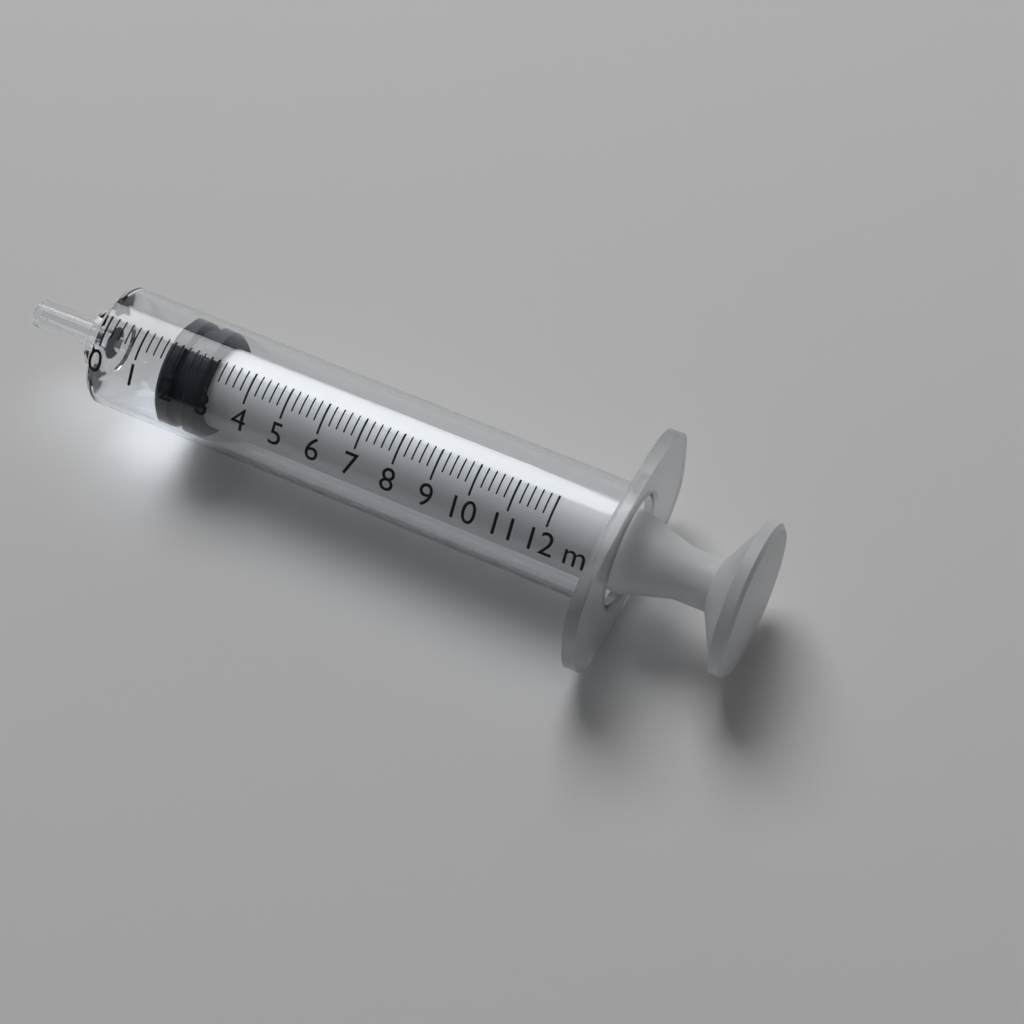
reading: 1.6 ml
